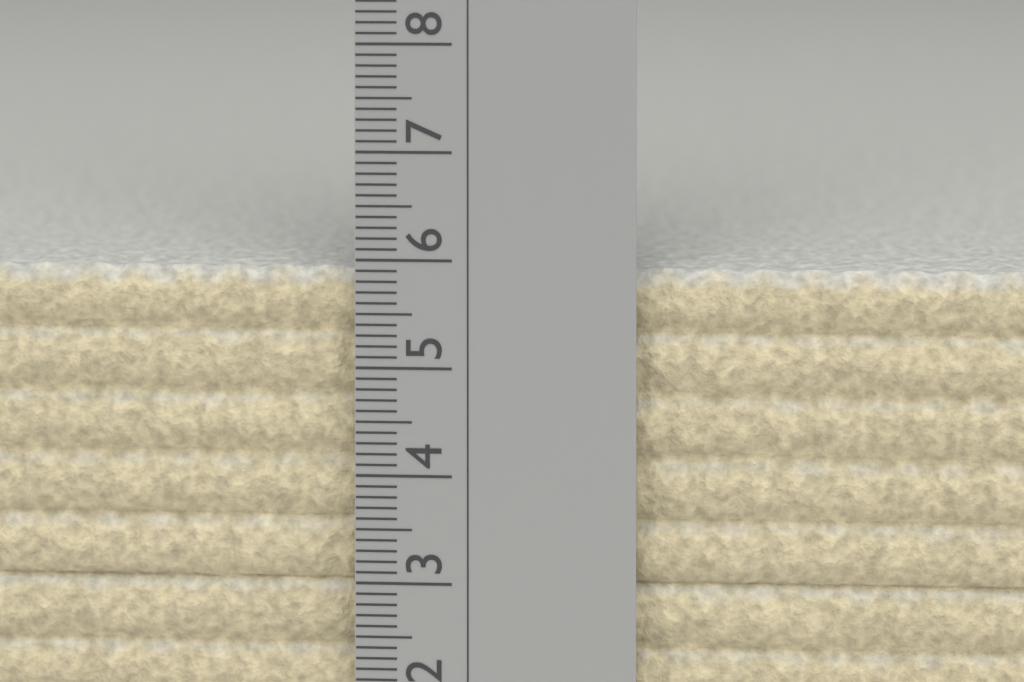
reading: 5.9 cm
